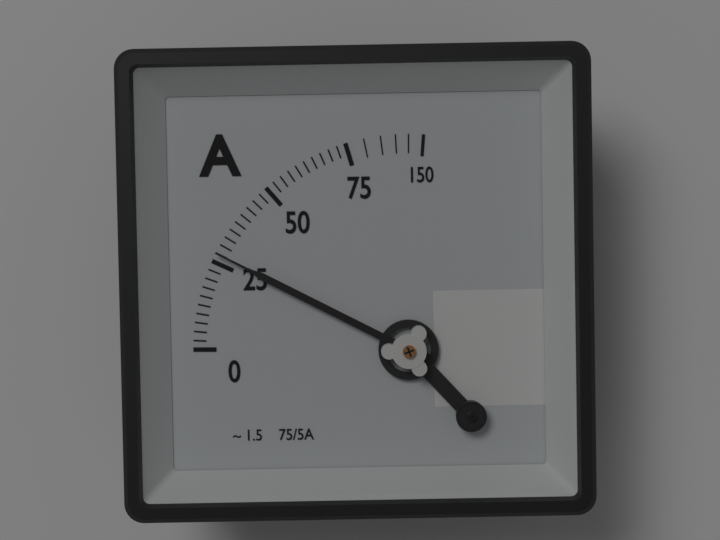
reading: 27.5 A
